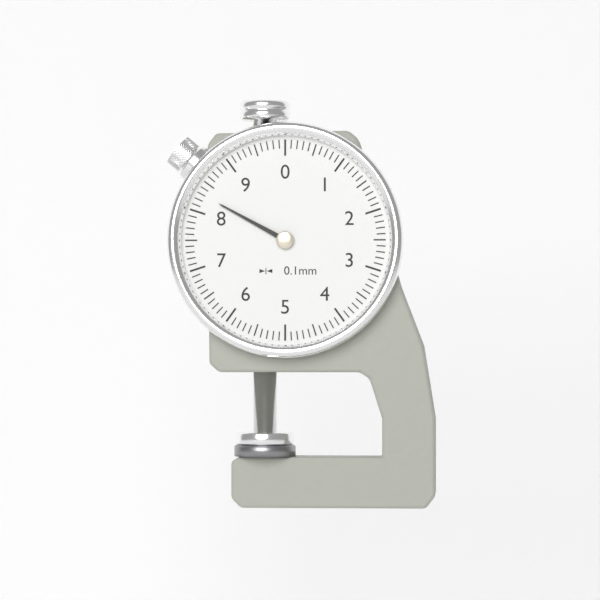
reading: 8.3 mm
